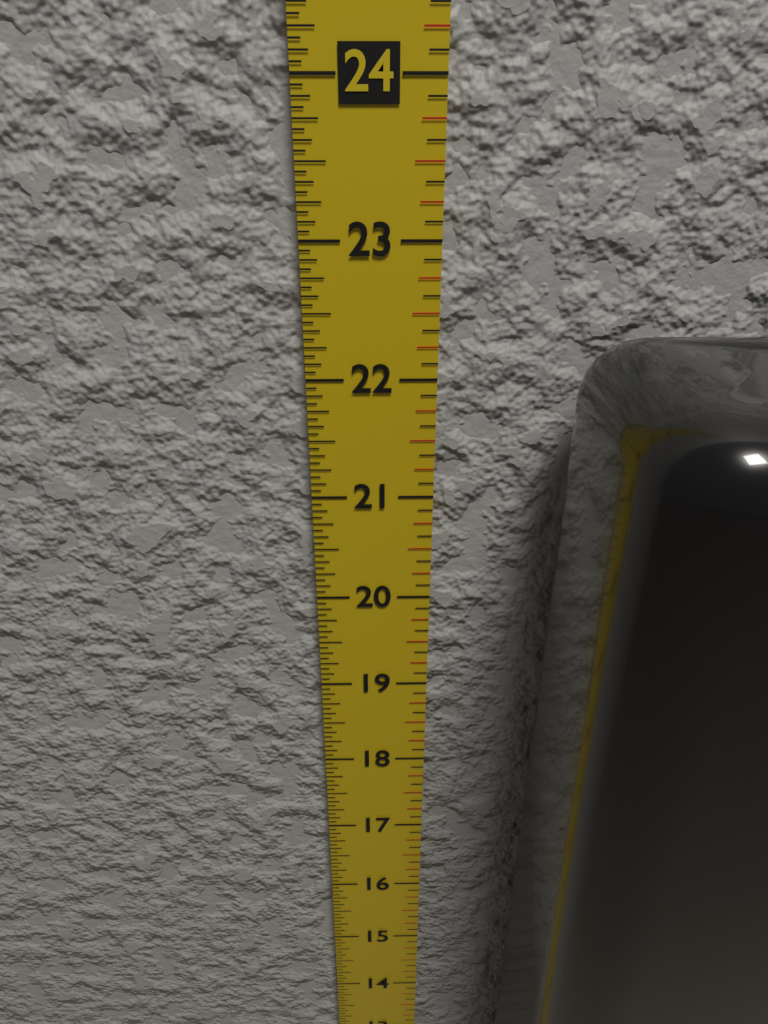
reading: 22.4375 in
